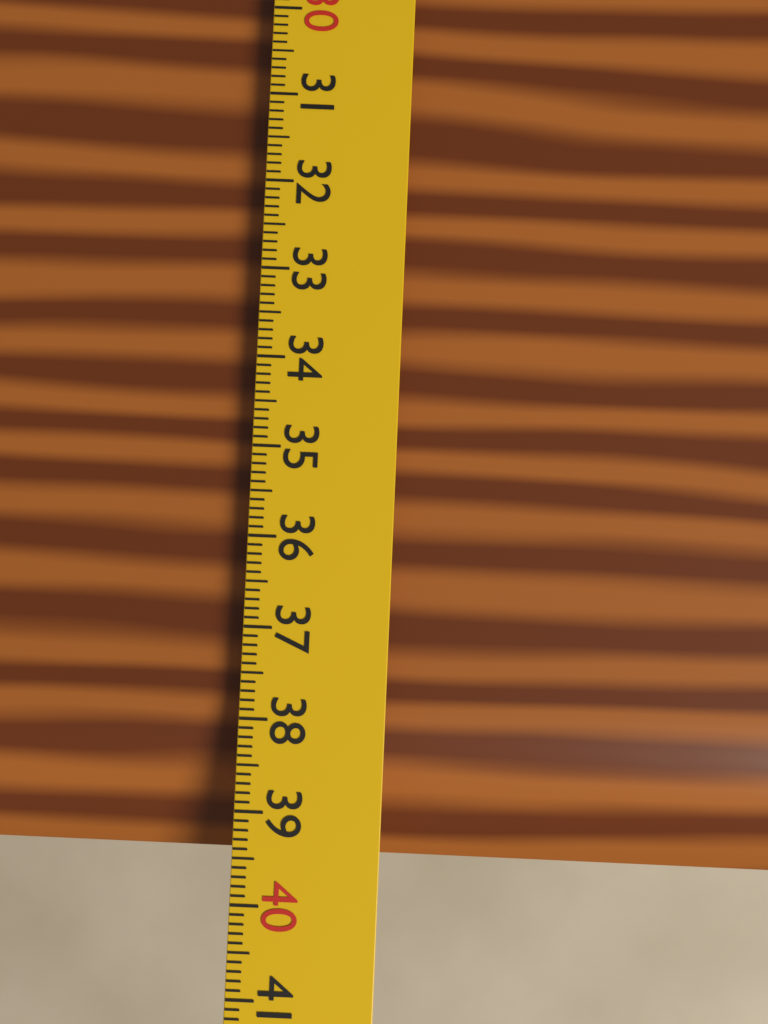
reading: 39.6 cm
